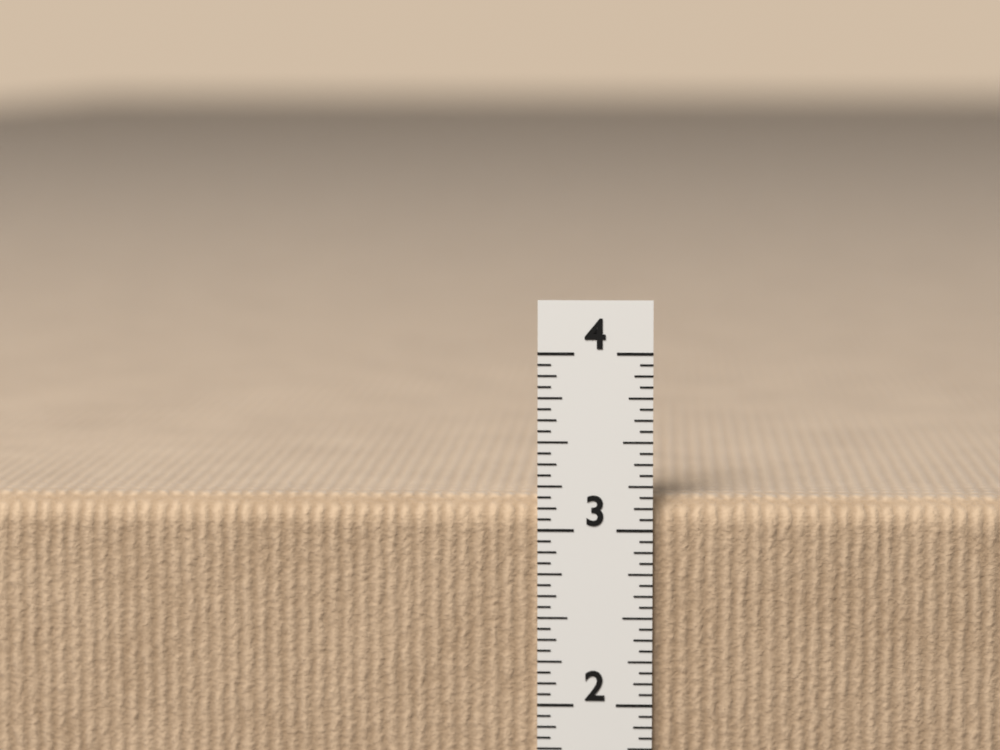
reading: 3.1875 in
